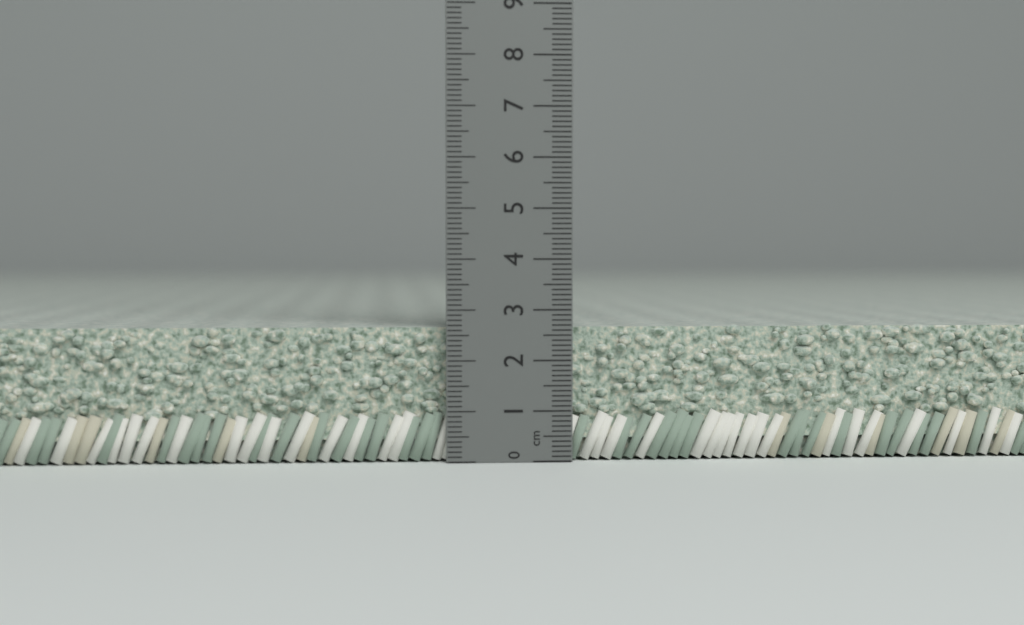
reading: 2.7 cm
